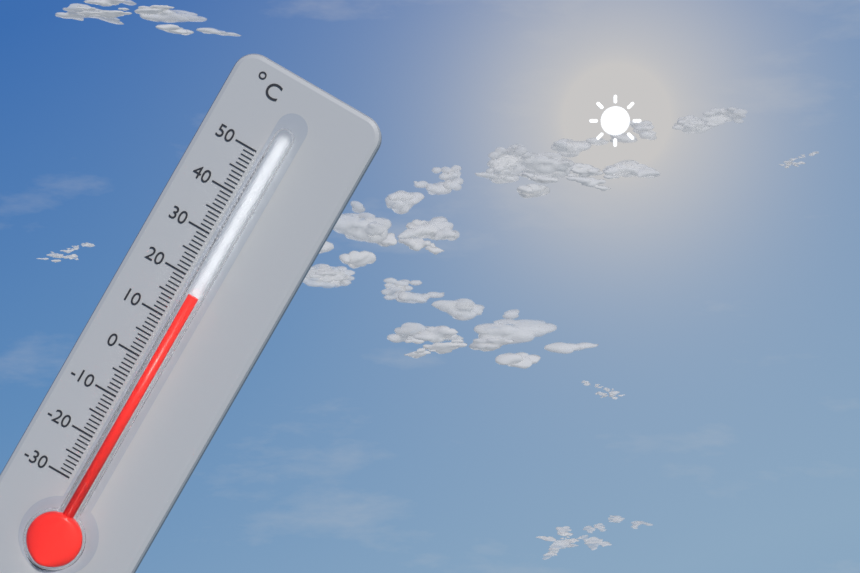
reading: 17 °C
